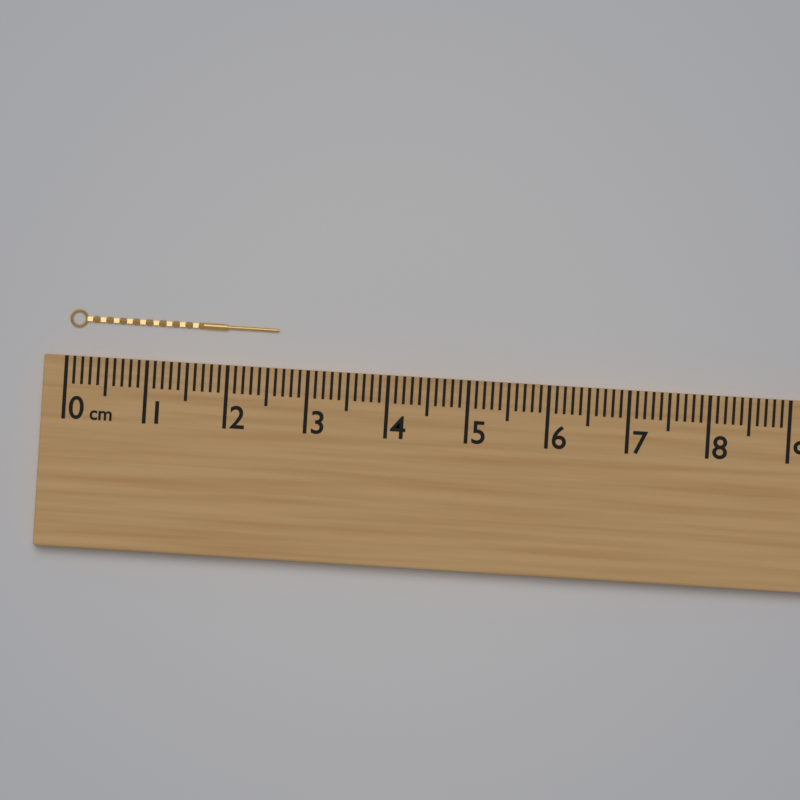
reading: 2.6 cm
